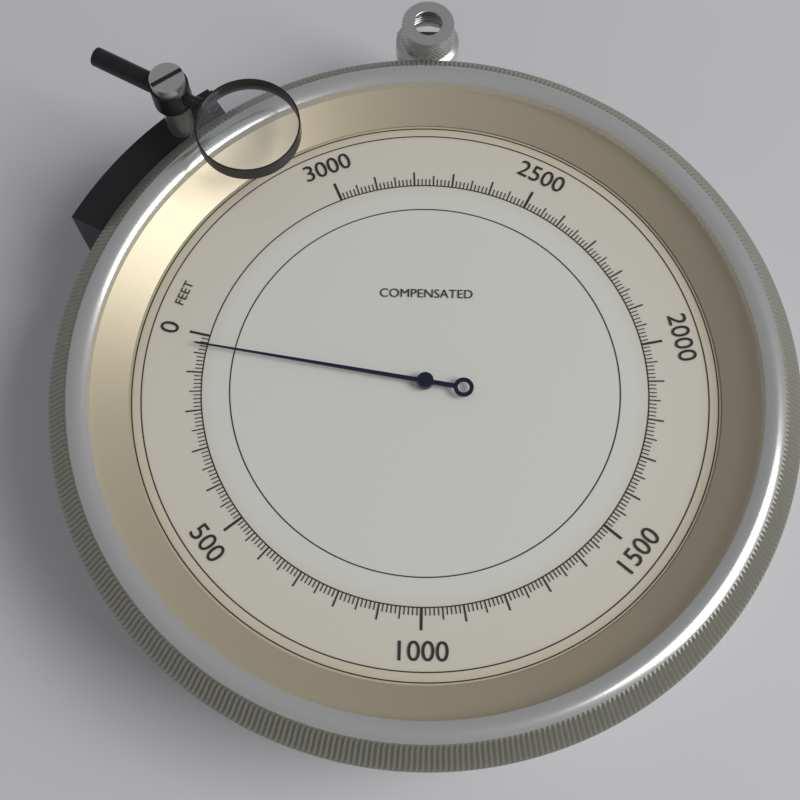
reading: 30 feet
